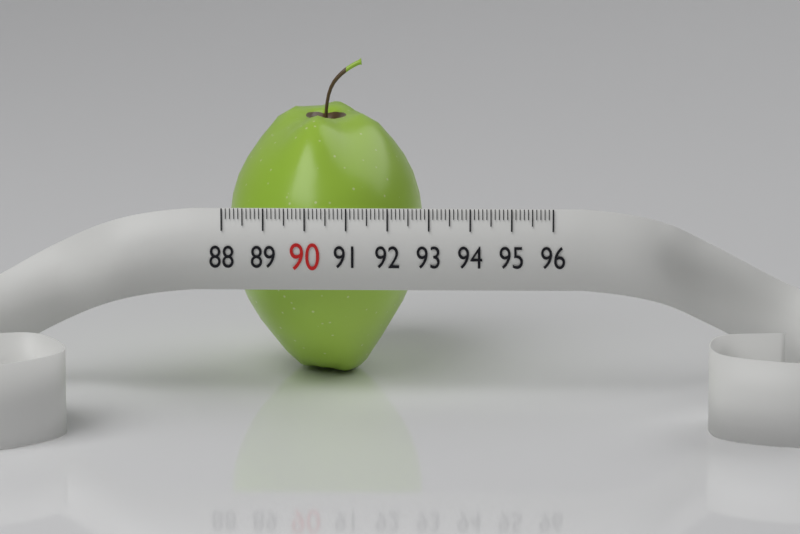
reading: 92.8 (no unit)
